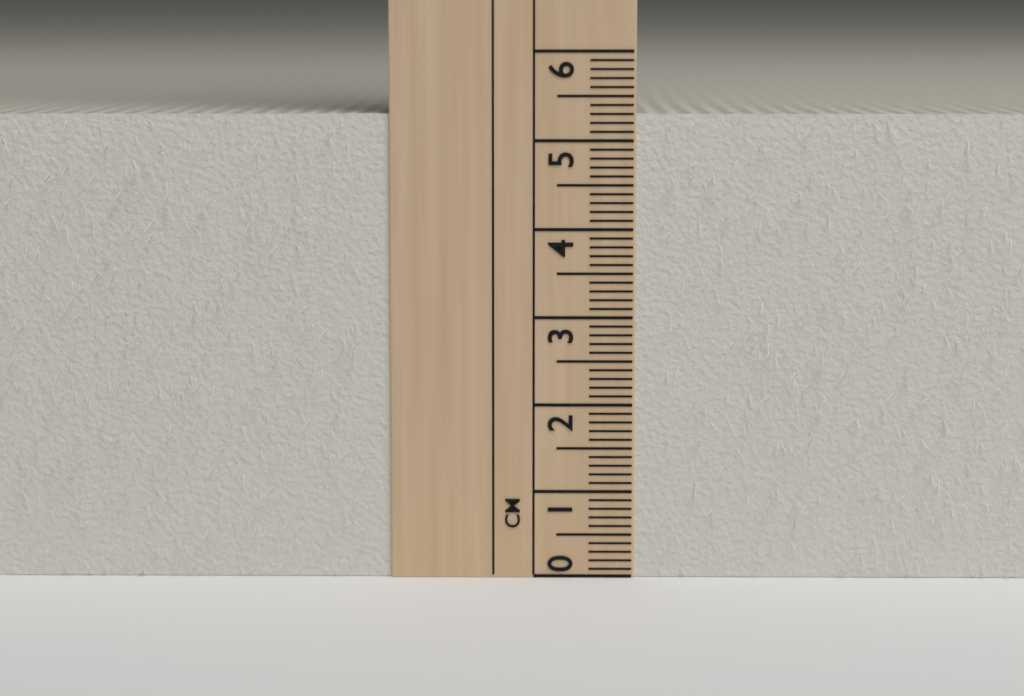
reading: 5.3 cm
